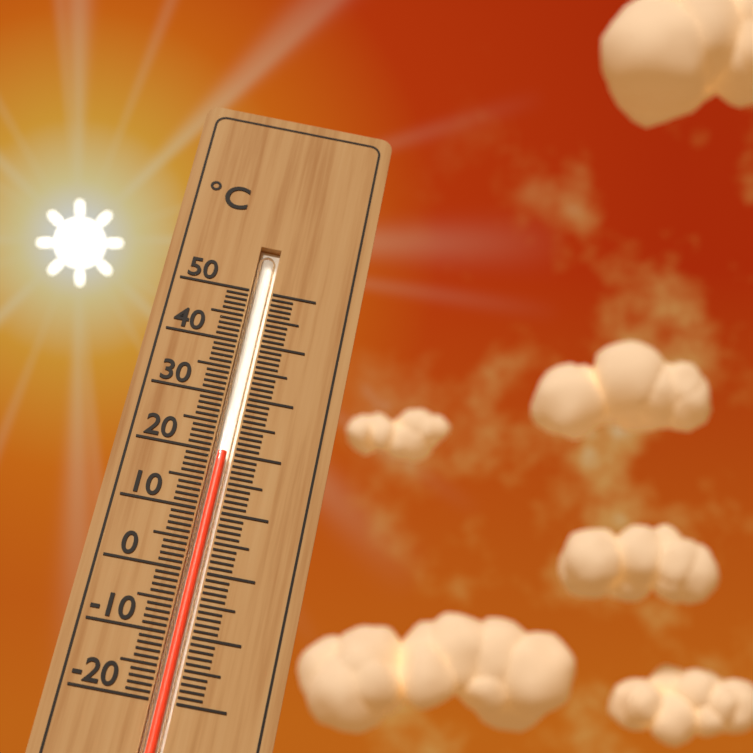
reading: 20 °C
